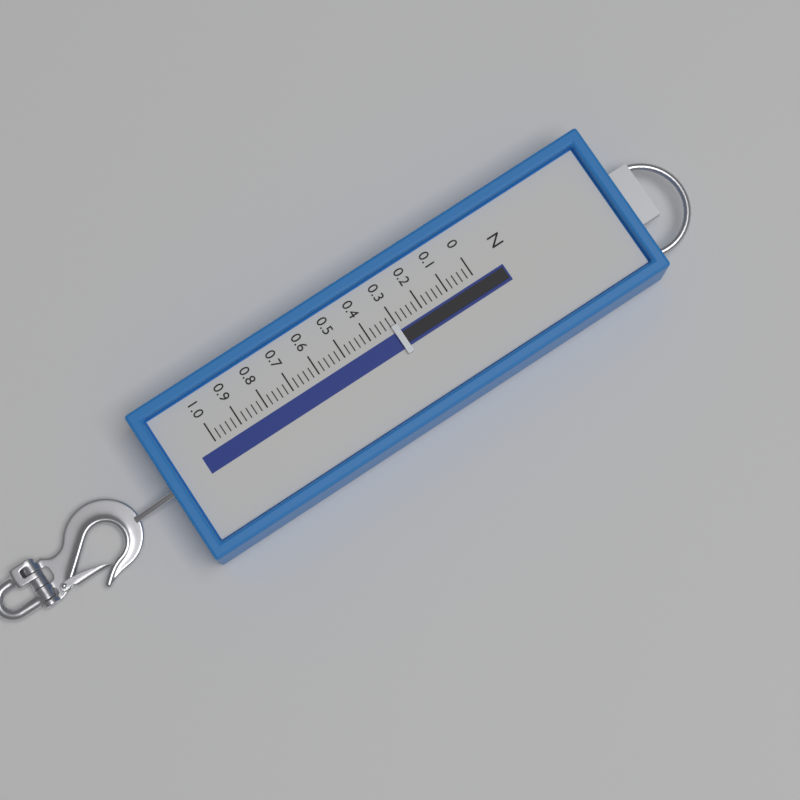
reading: 0.32 N
